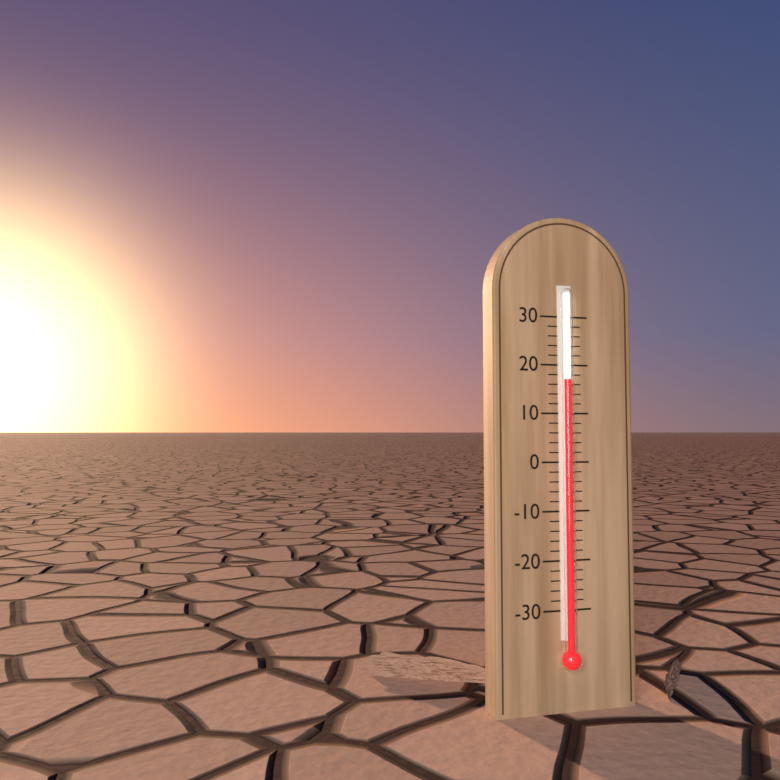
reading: 17 (no unit)
